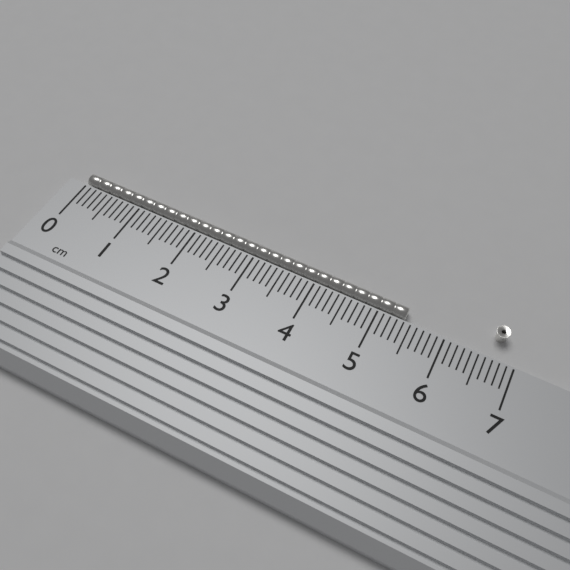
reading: 5.4 cm
